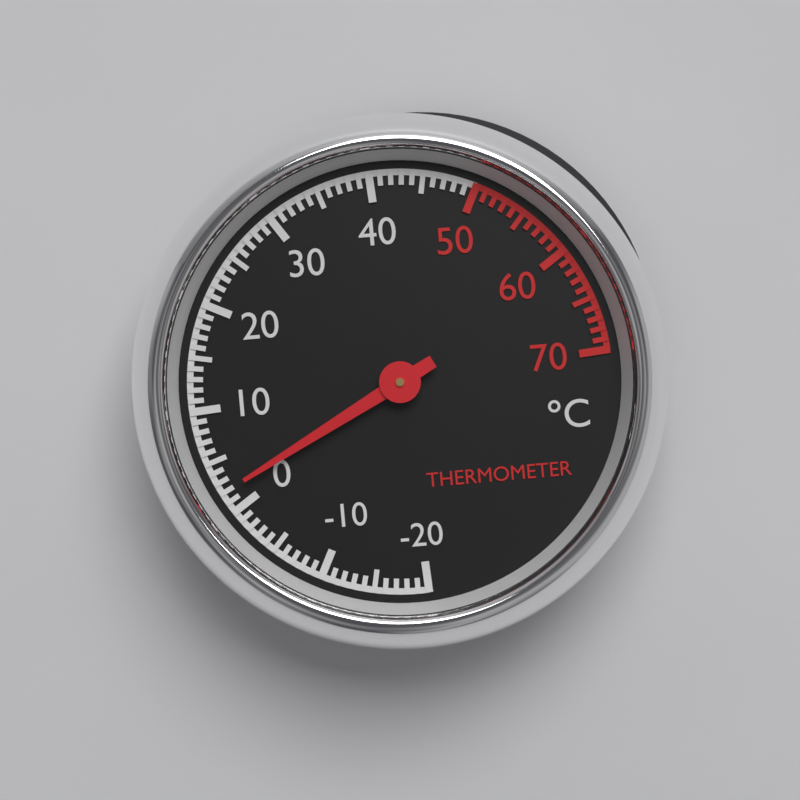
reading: 2 °C
